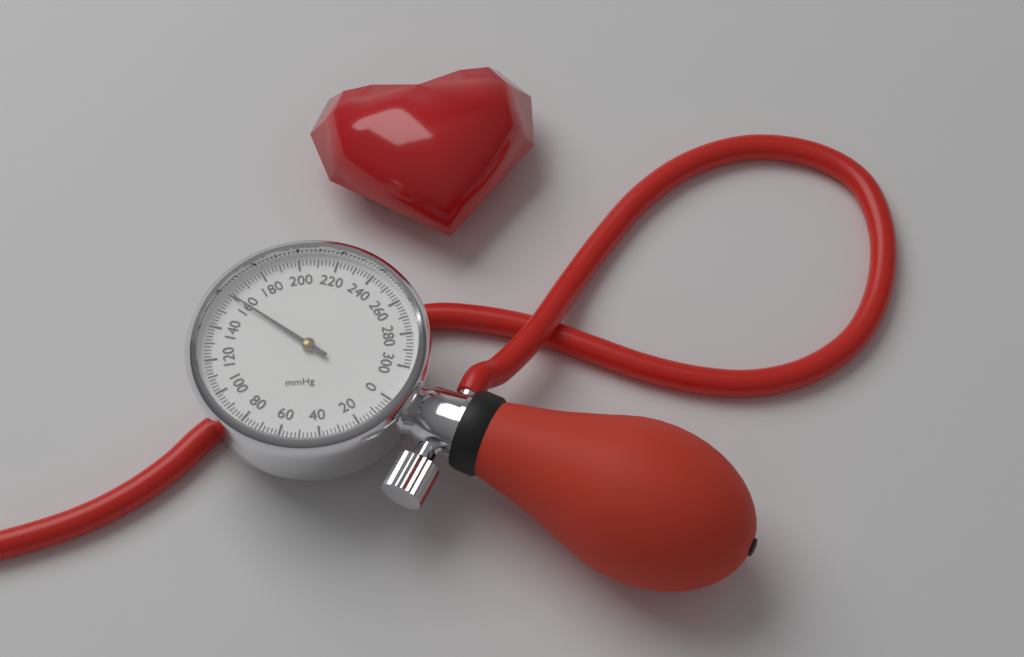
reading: 160 mmHg
